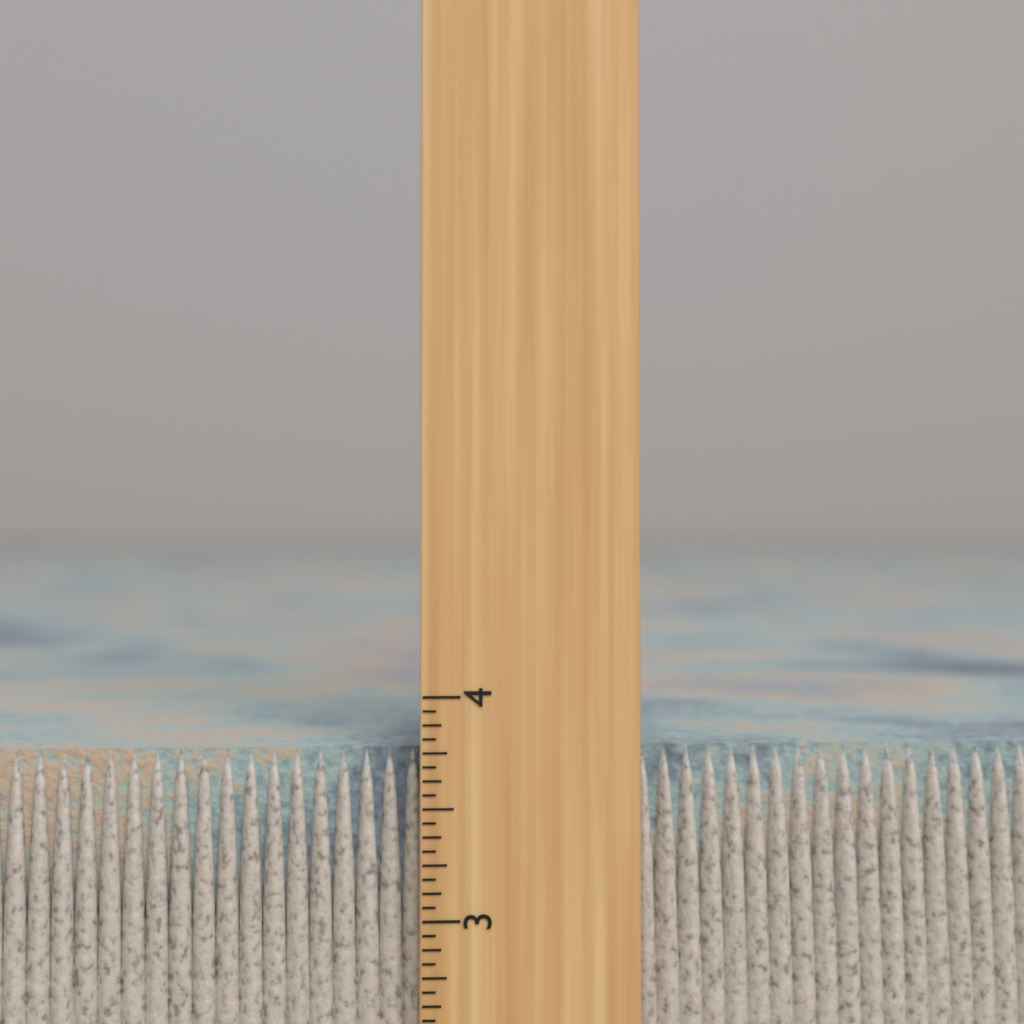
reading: 3.7500 inch
